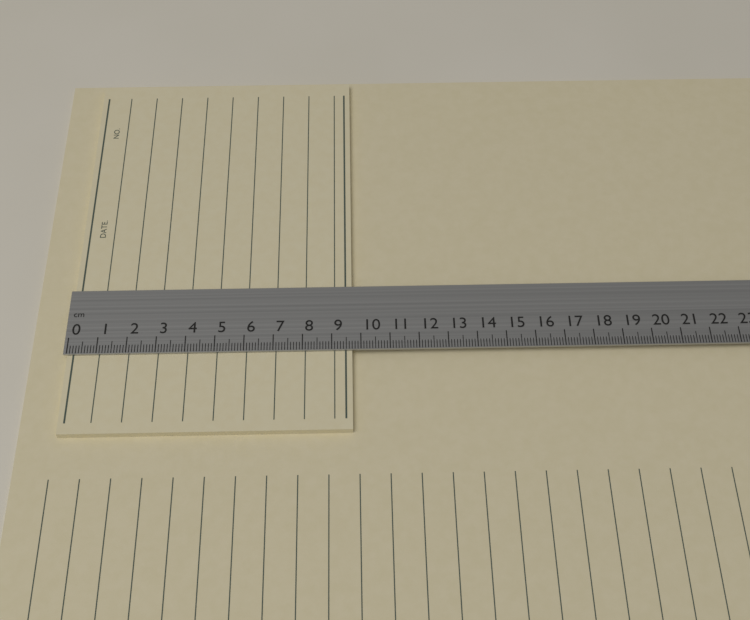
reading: 9.7 cm
